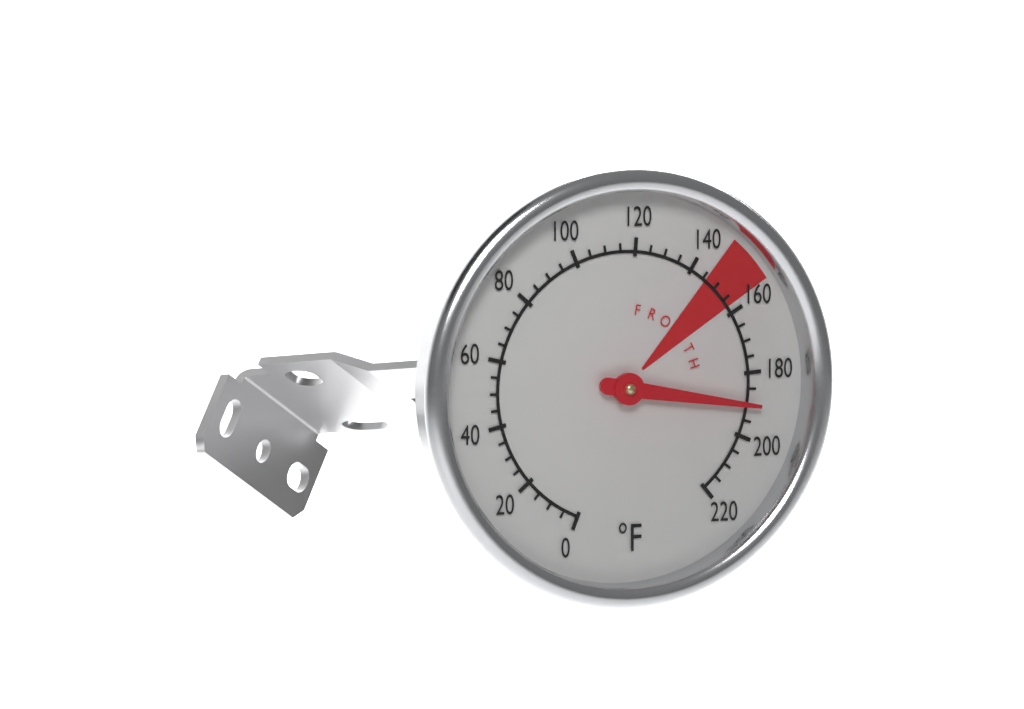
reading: 190 °F
